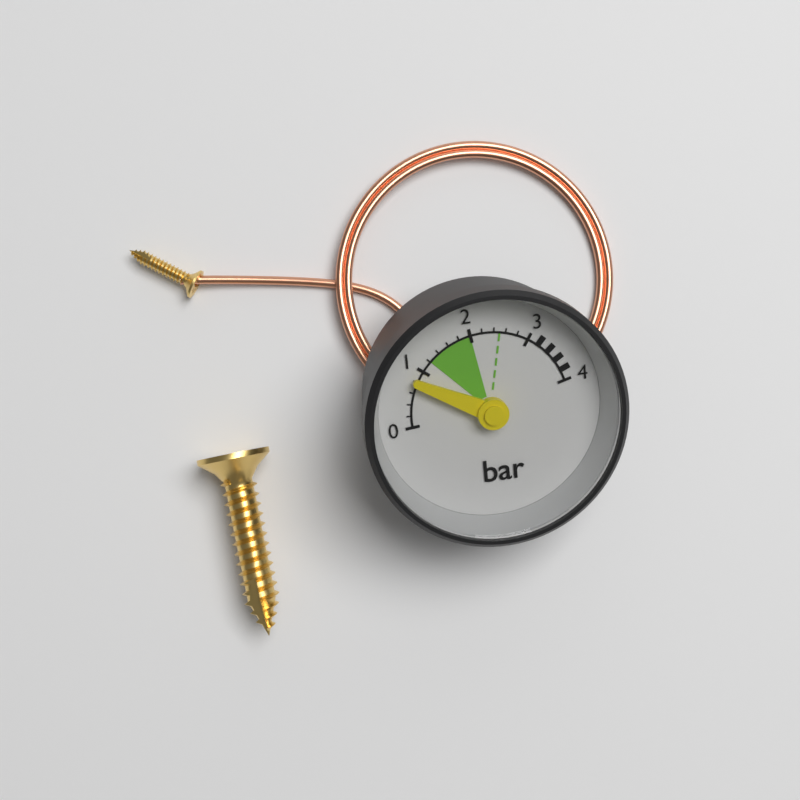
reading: 0.8 bar
